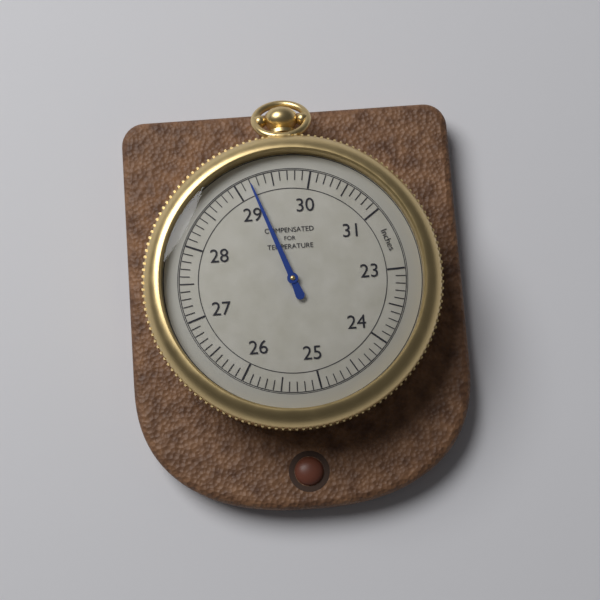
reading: 29.2 inches
